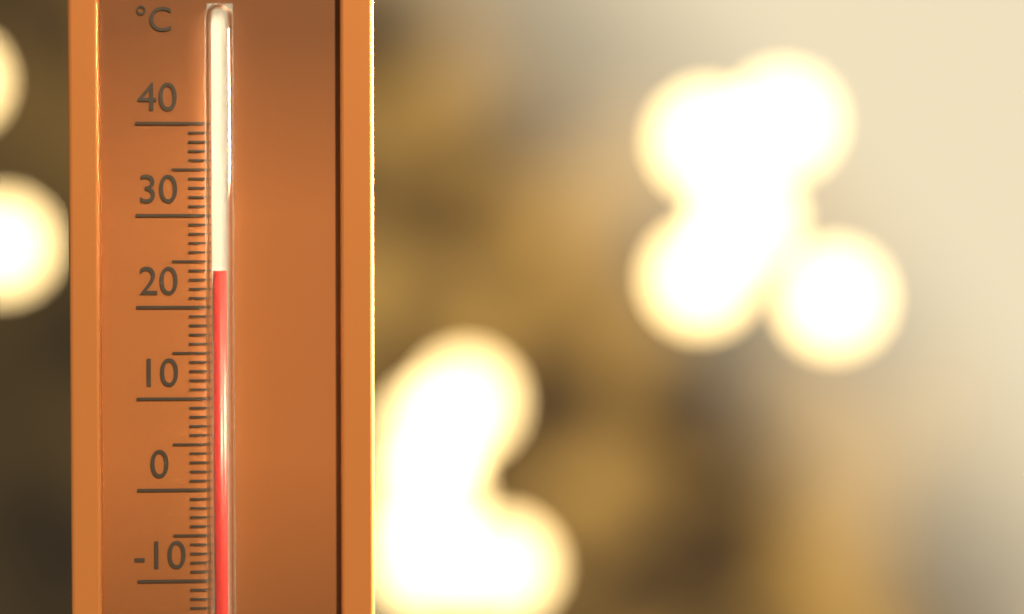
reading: 24 °C
